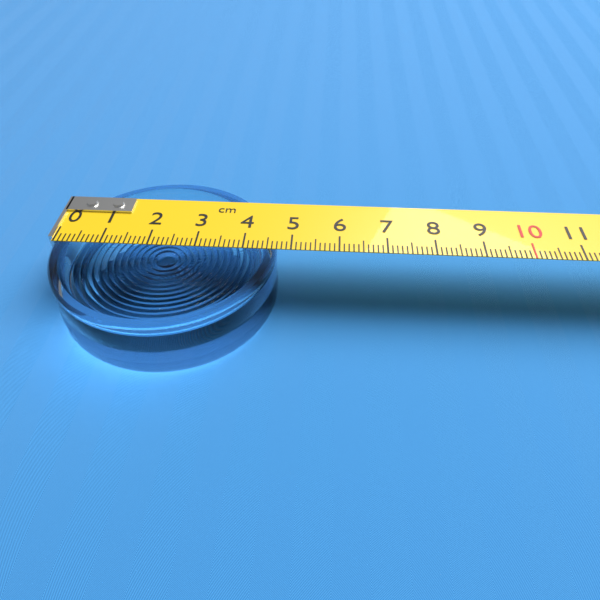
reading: 4.7 cm
